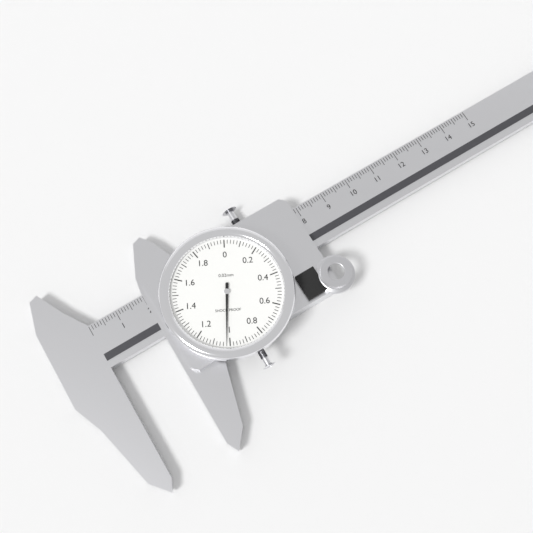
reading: 1.02 mm
